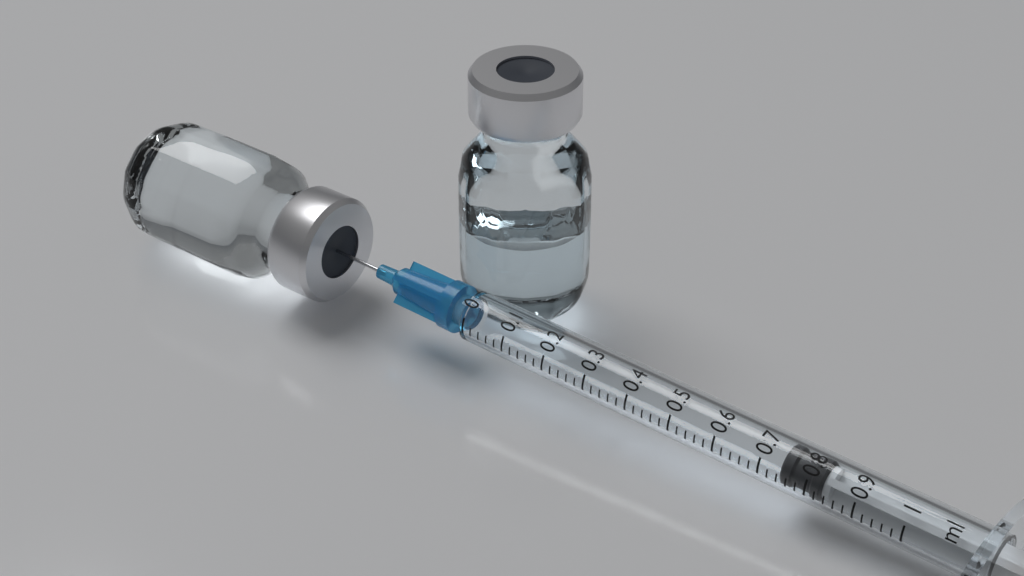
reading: 0.74 ml
